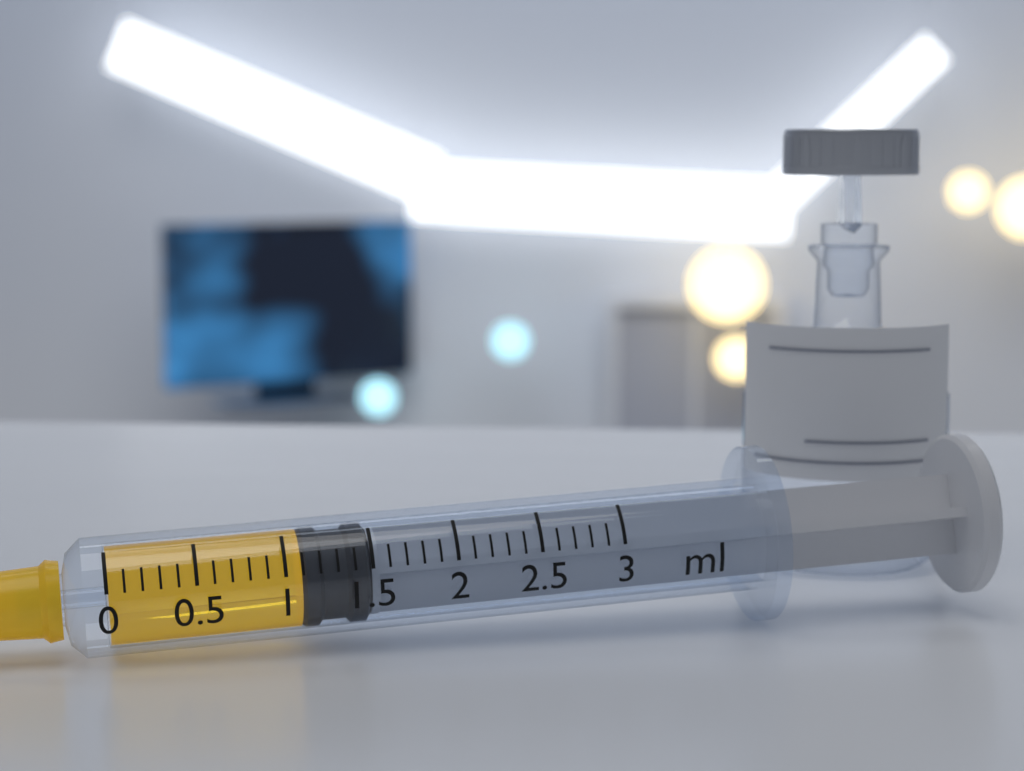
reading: 1.1 ml
